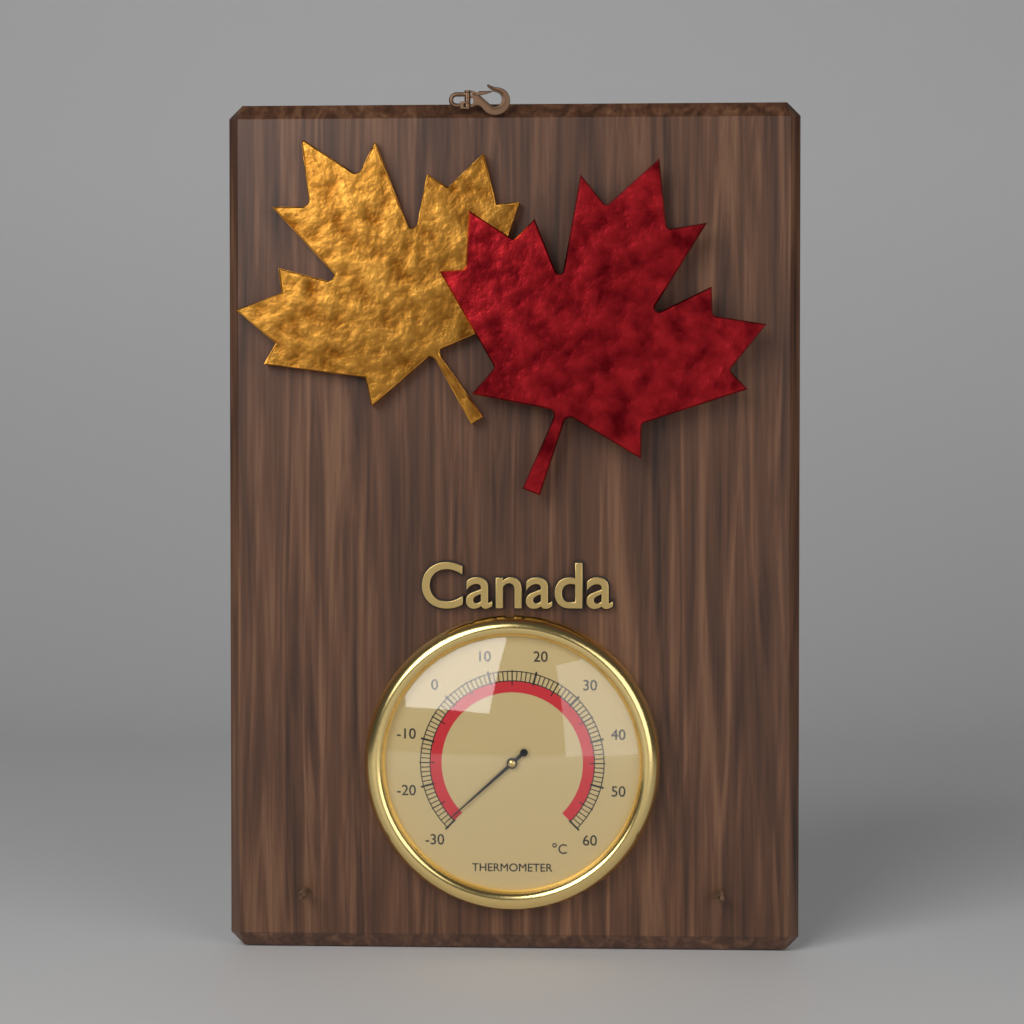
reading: -29 °C
